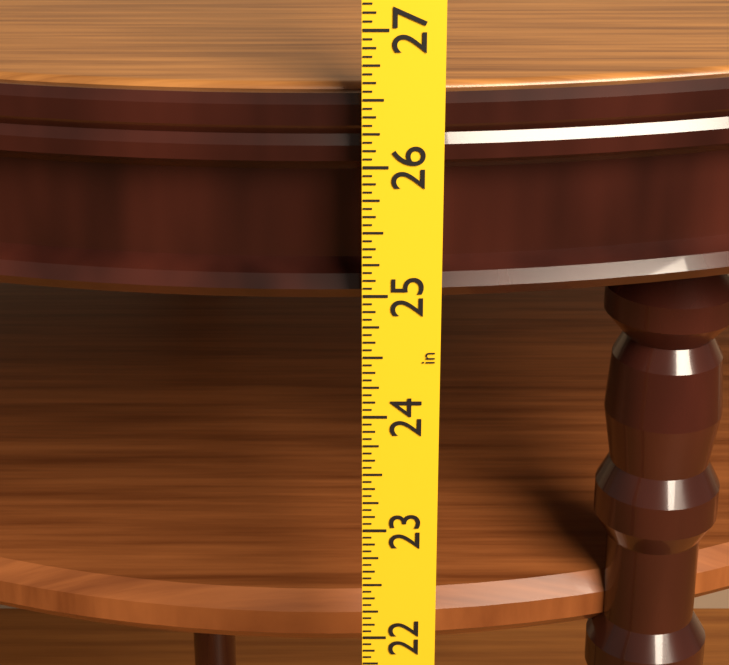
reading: 26.5000 in
